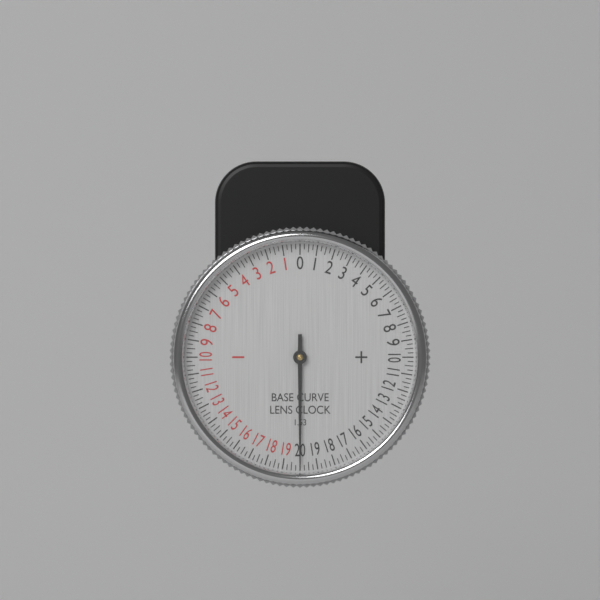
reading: 20.00 (no unit)
